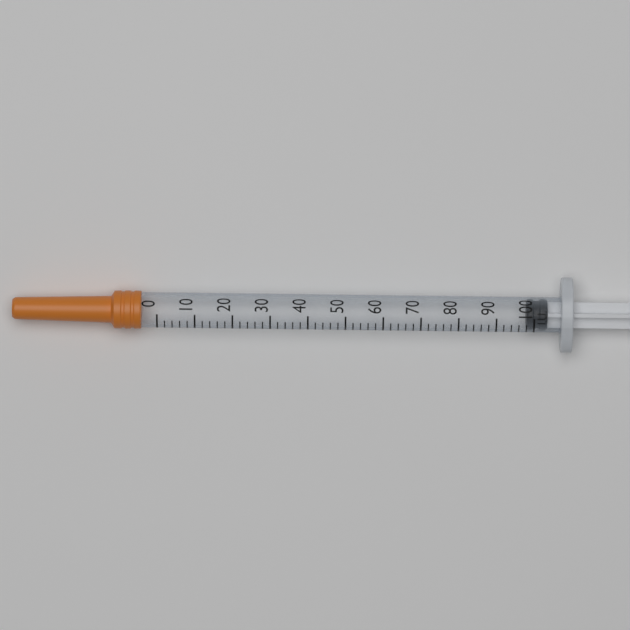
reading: 98 IU
